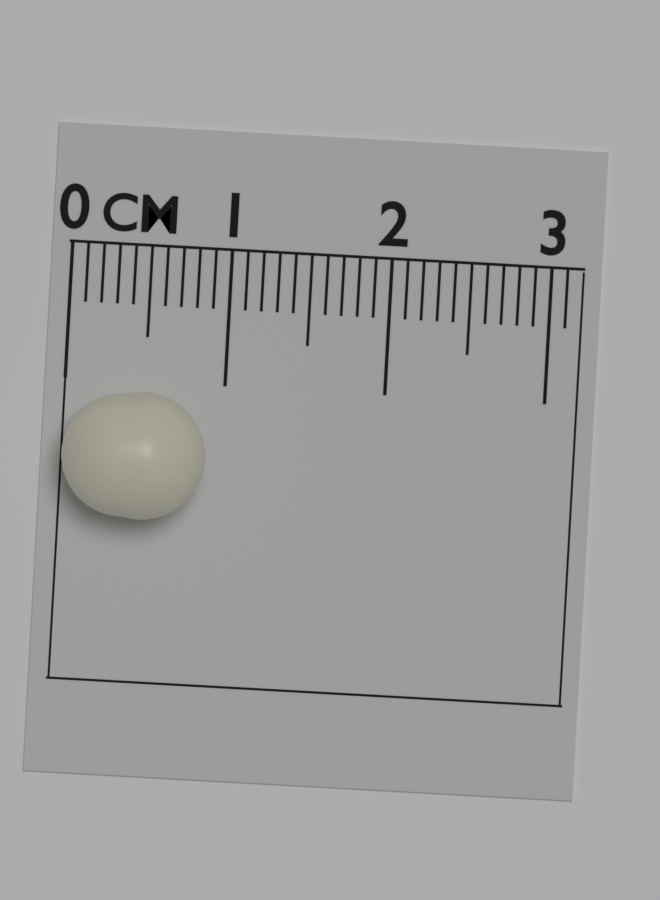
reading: 0.9 cm
